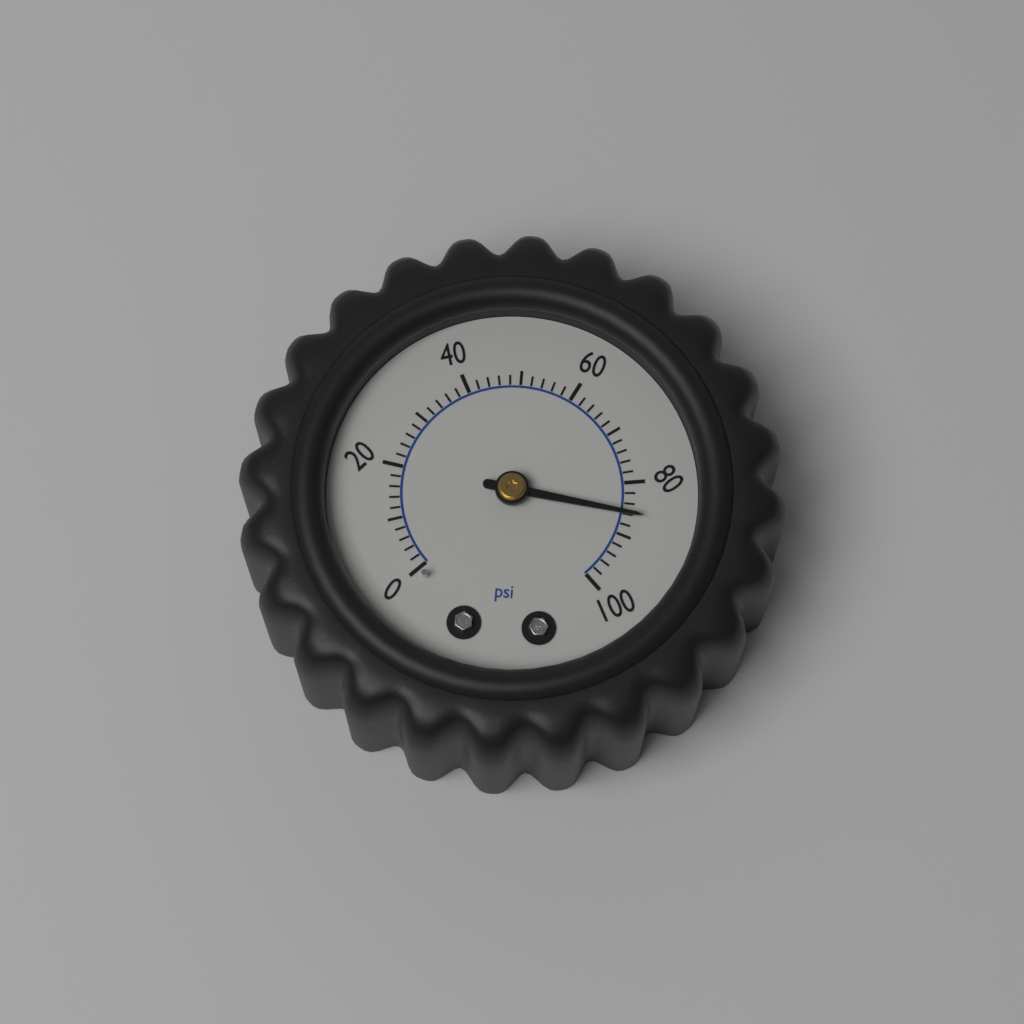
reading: 86 psi
